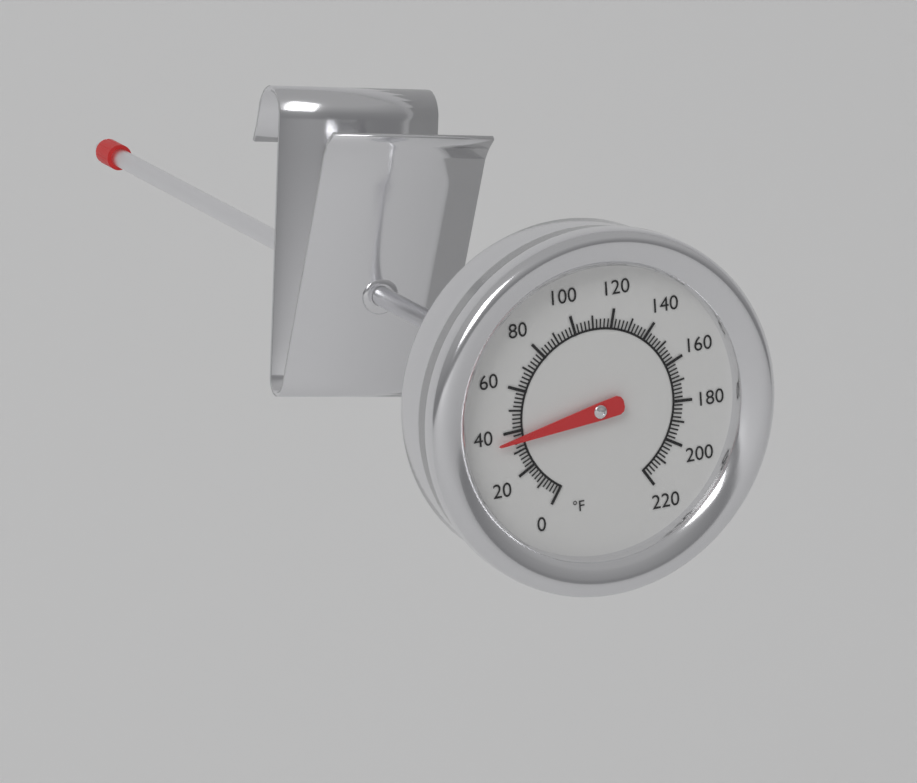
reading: 36 °F
